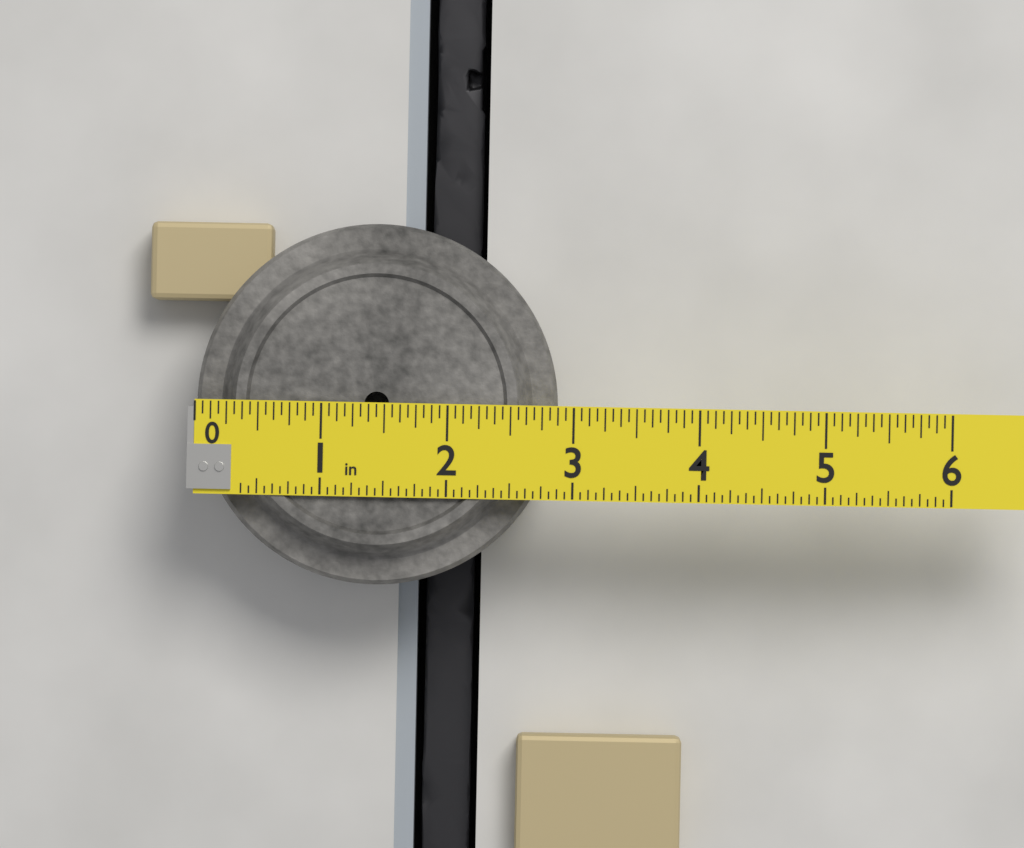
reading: 2.8750 in
